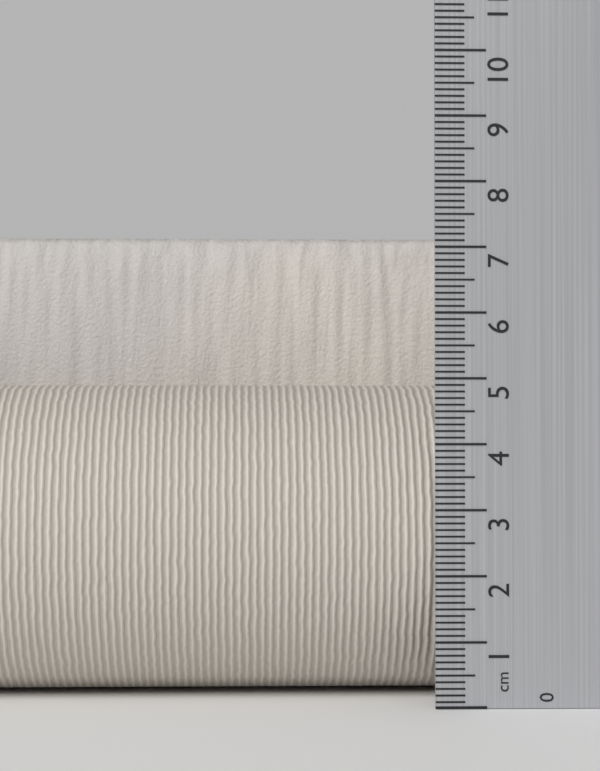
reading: 7.6 cm
